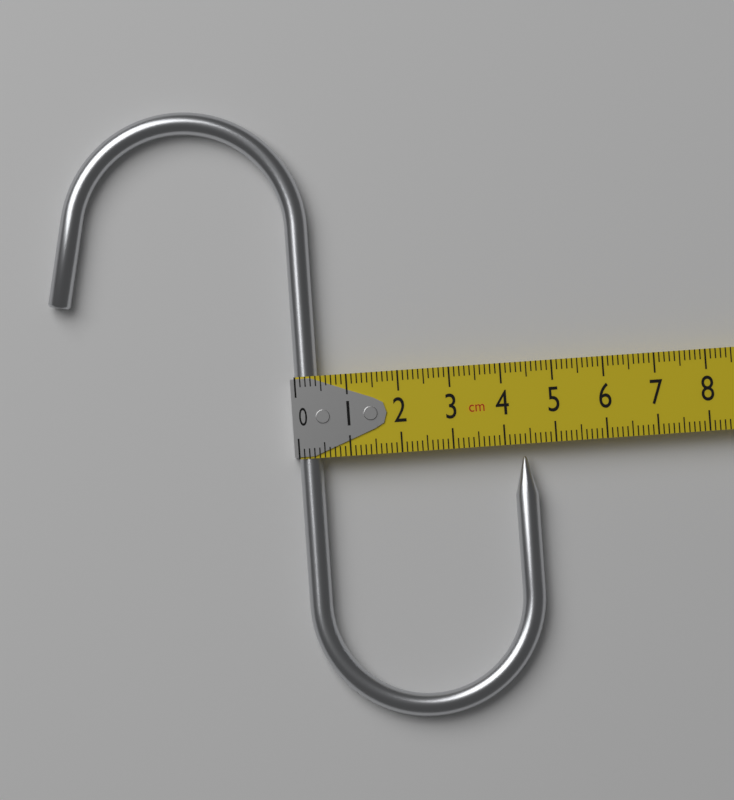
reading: 4.6 cm
